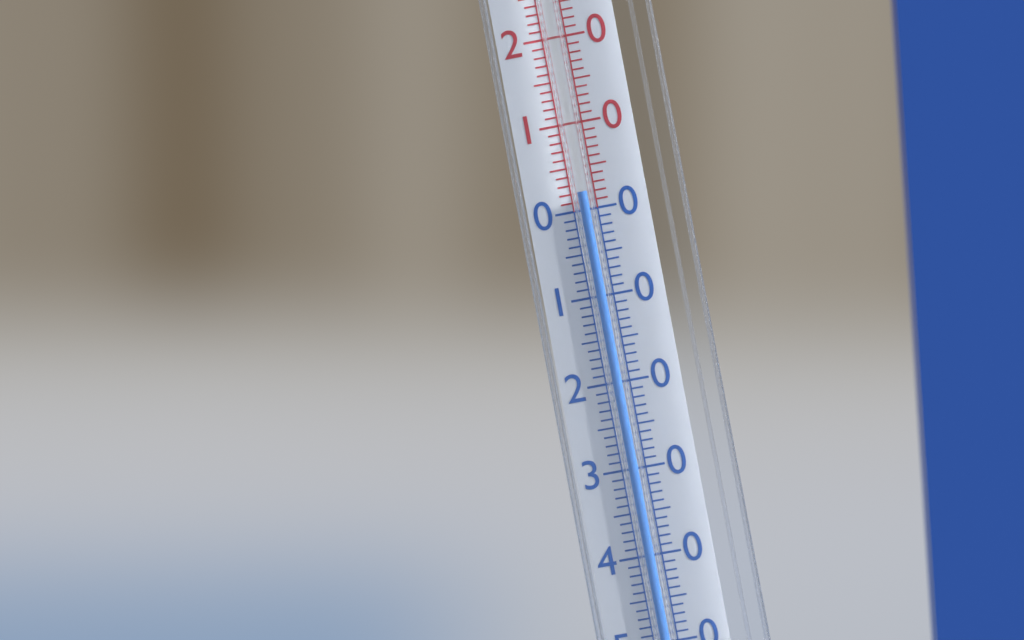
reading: 2 °C
